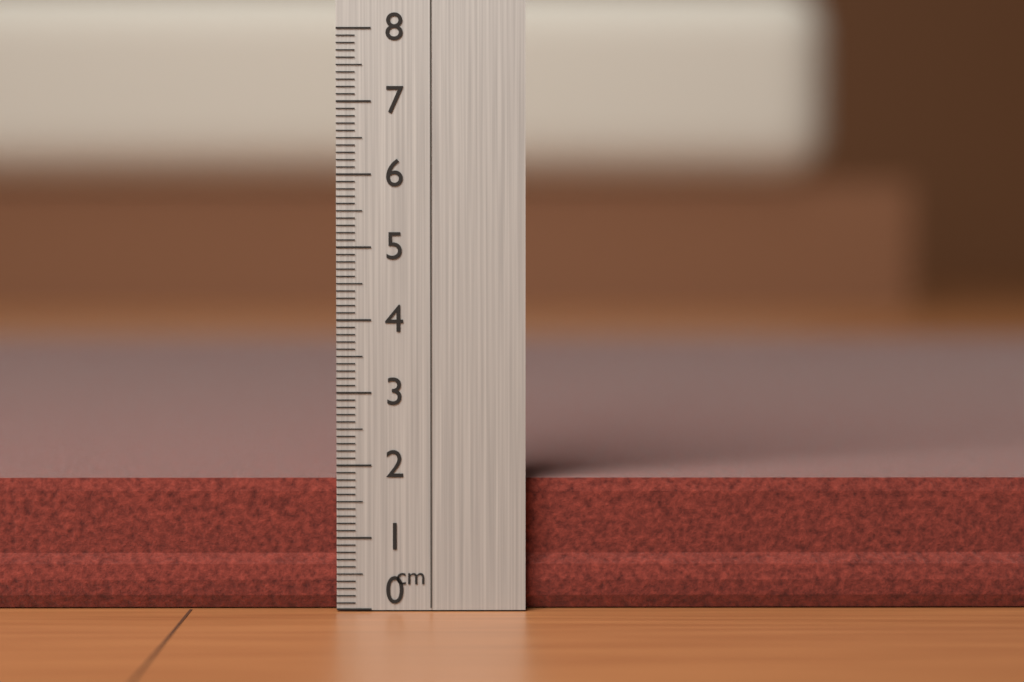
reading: 1.8 cm
